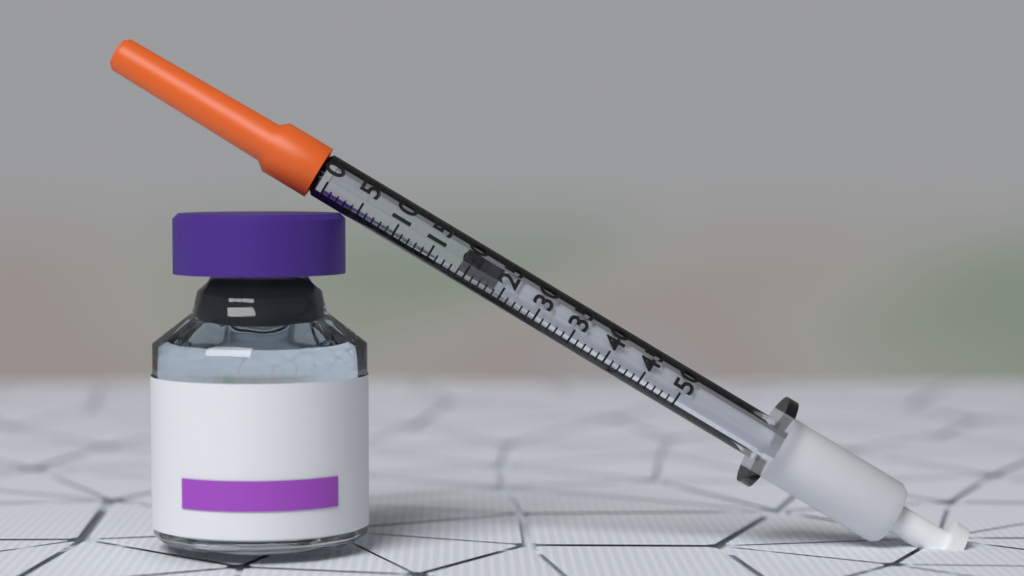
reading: 19 (no unit)
